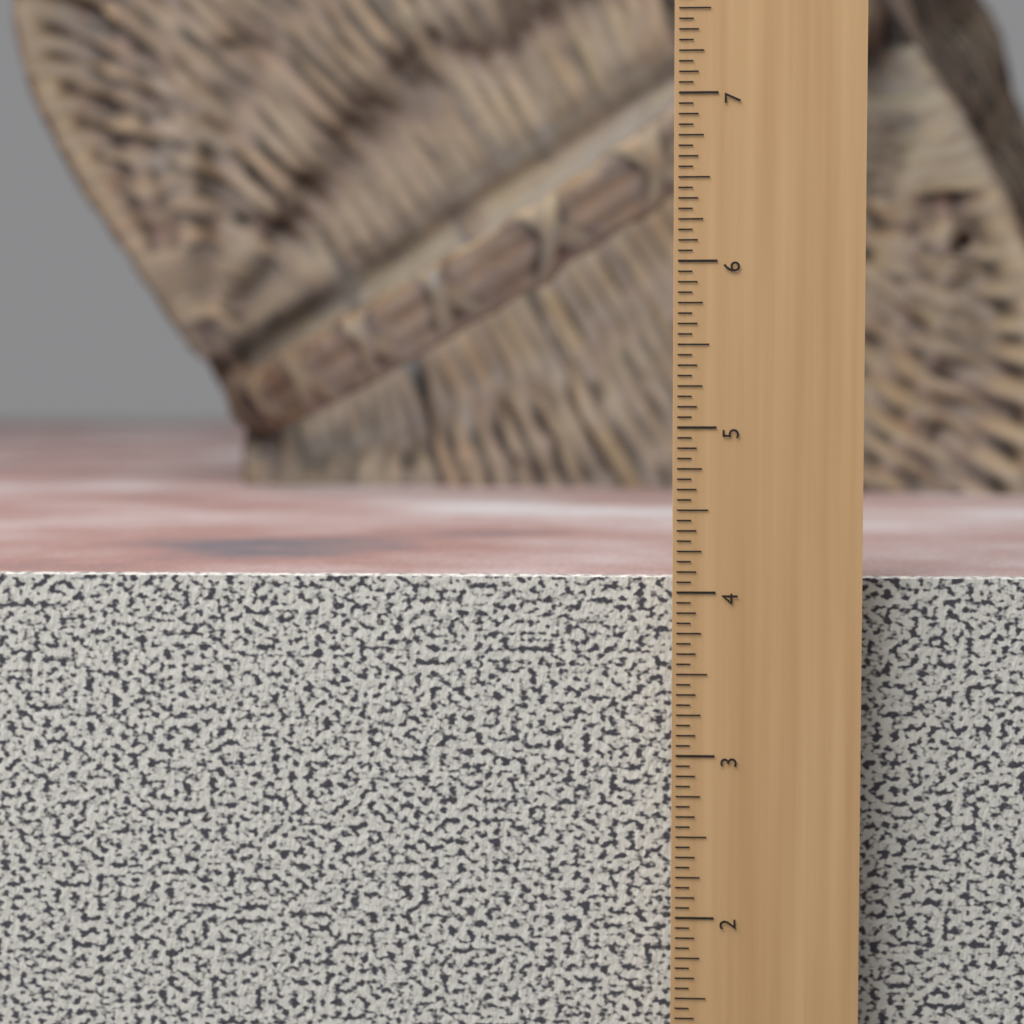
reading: 4.0625 in
